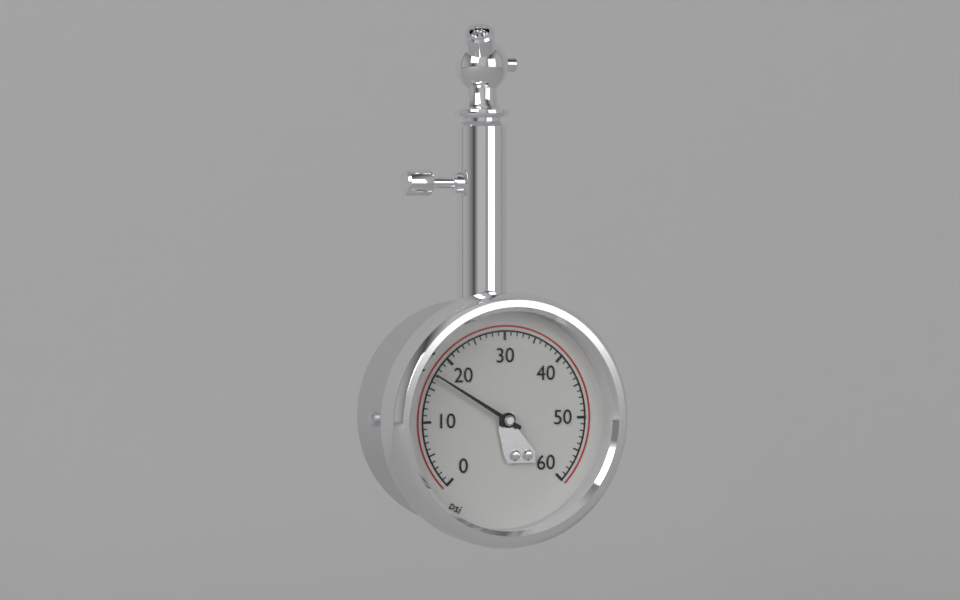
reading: 17 psi
